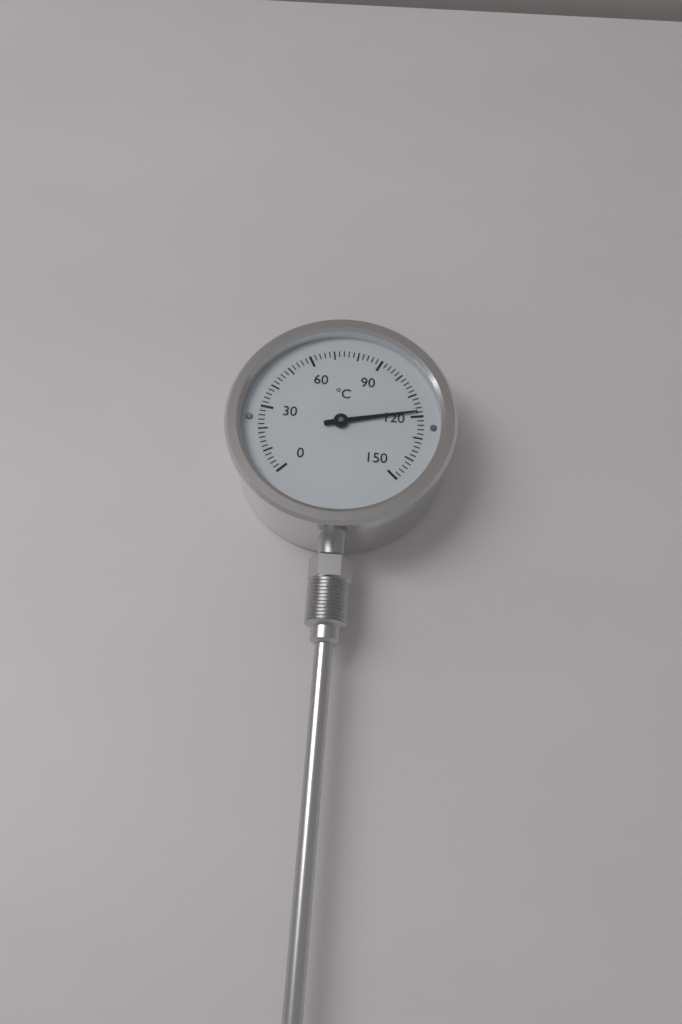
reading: 118 °C
